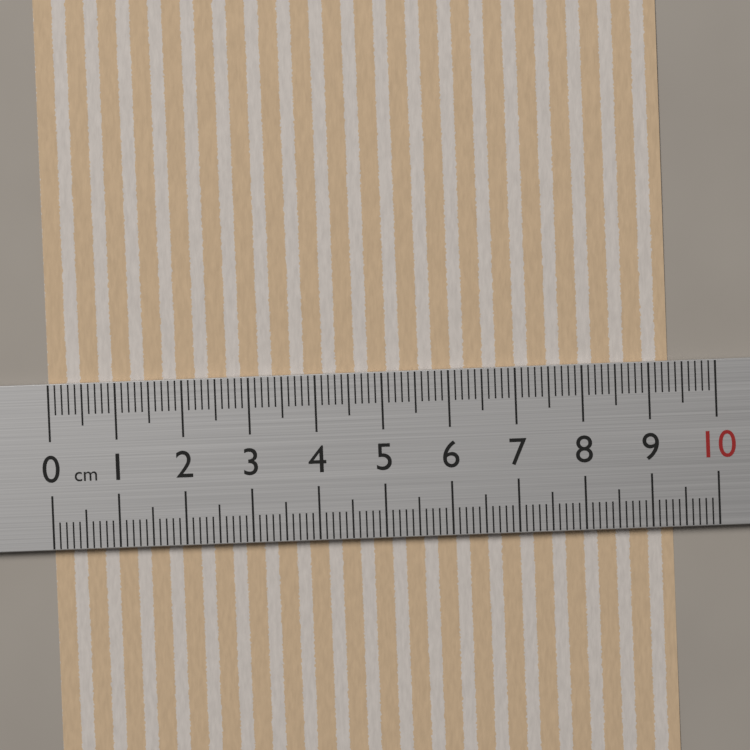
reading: 9.3 cm
